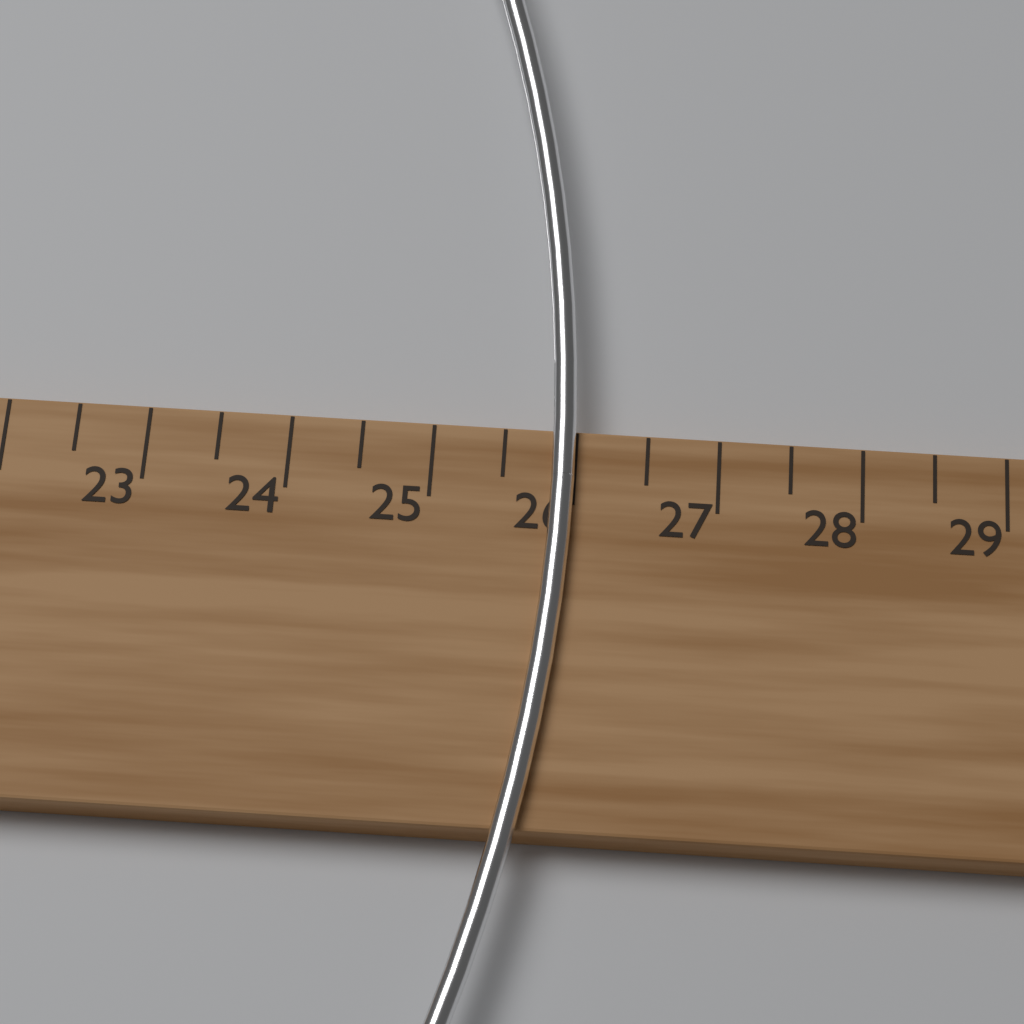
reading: 26.0 cm
